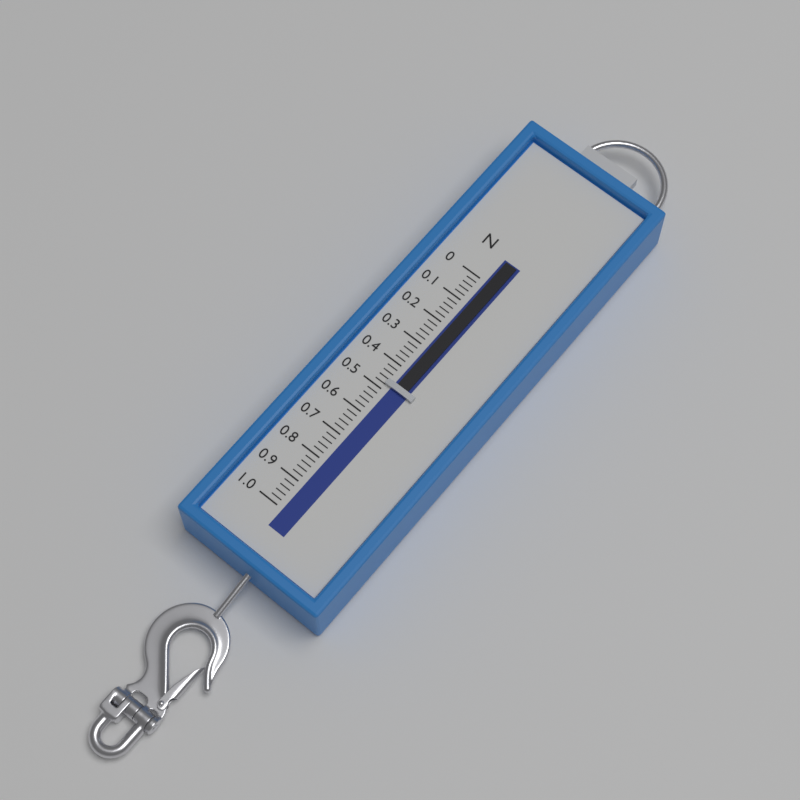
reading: 0.48 N
